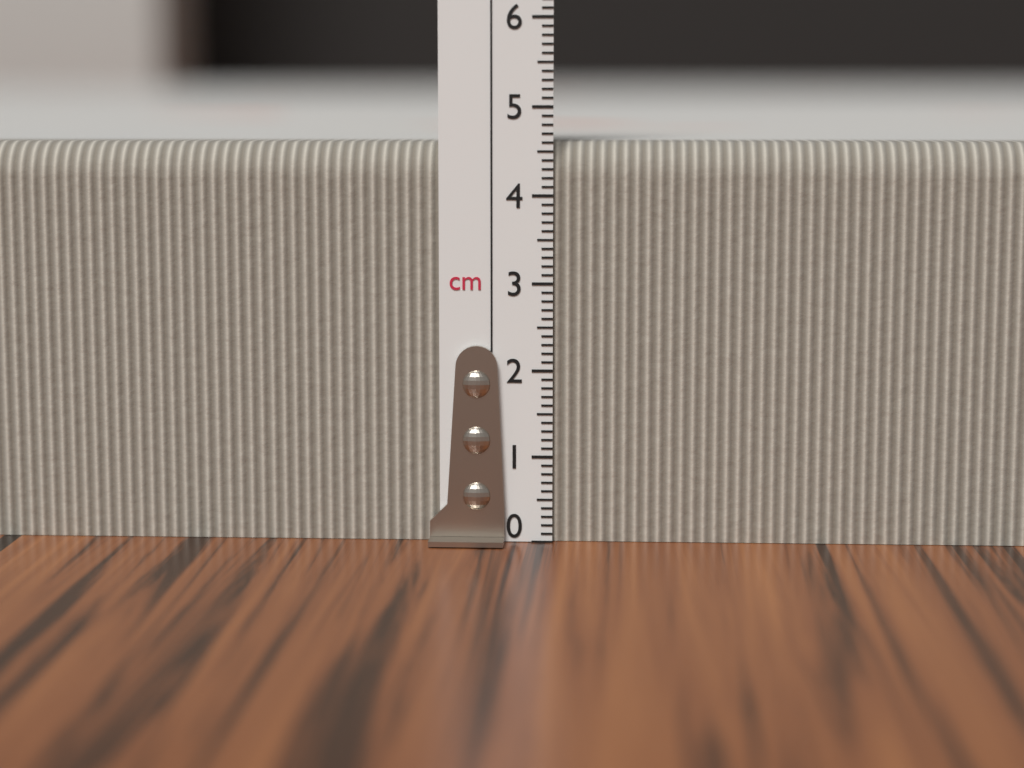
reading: 4.6 cm
